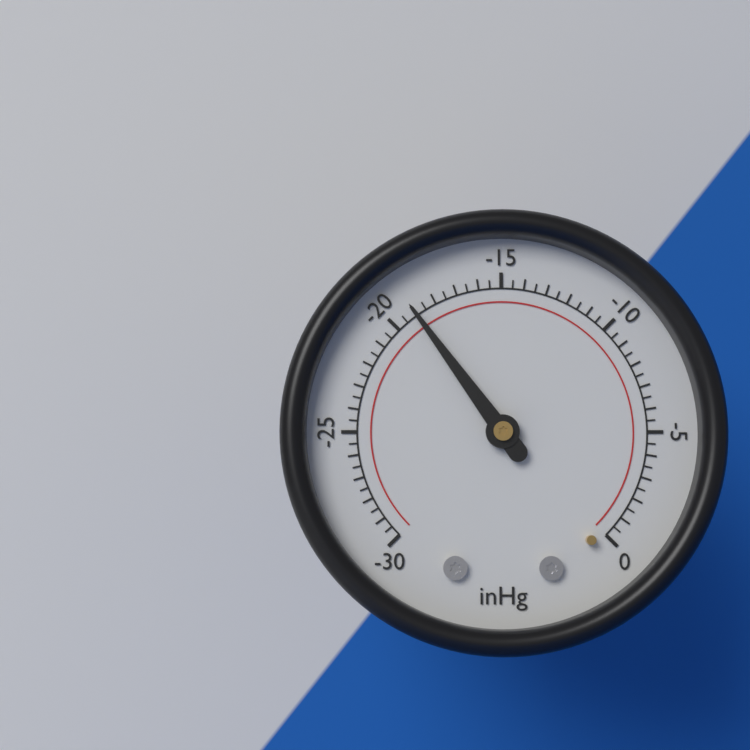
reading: -19.0 inHg
